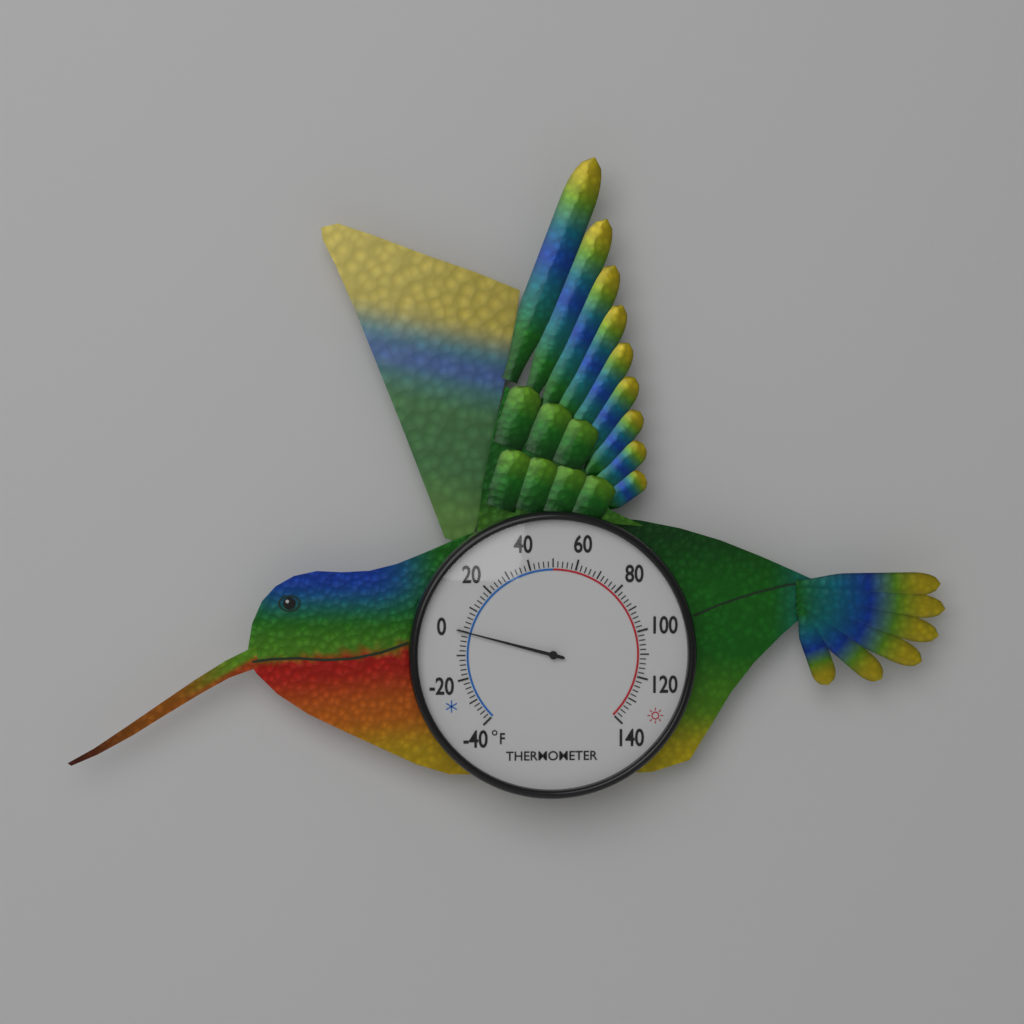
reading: 0 °F
